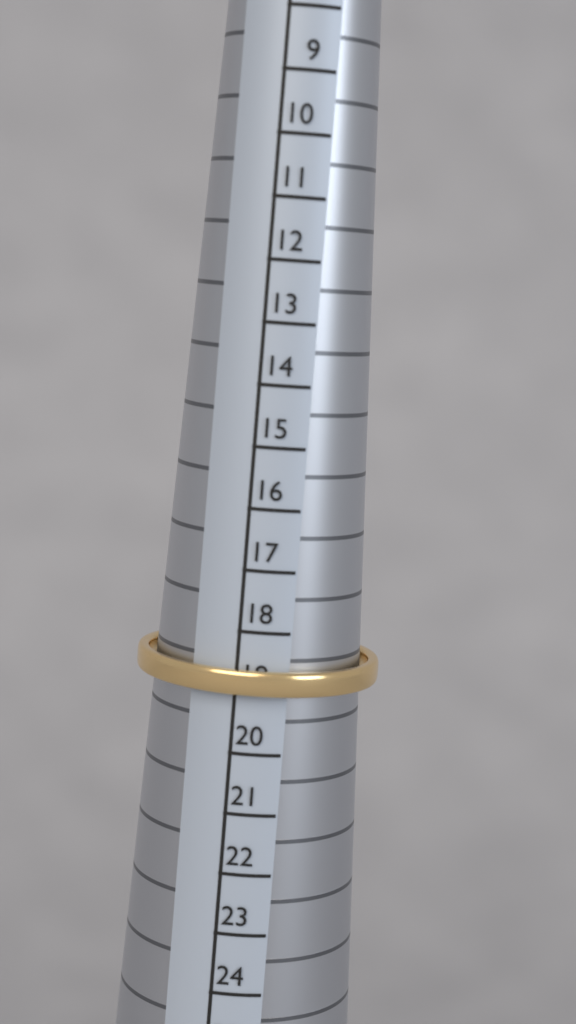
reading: 19 (no unit)
